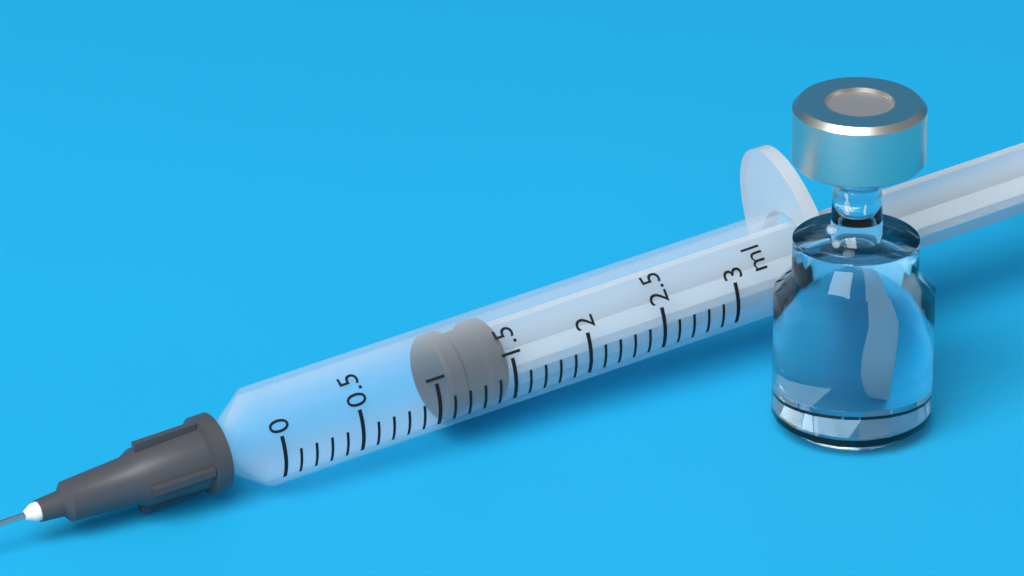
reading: 1.1 ml
